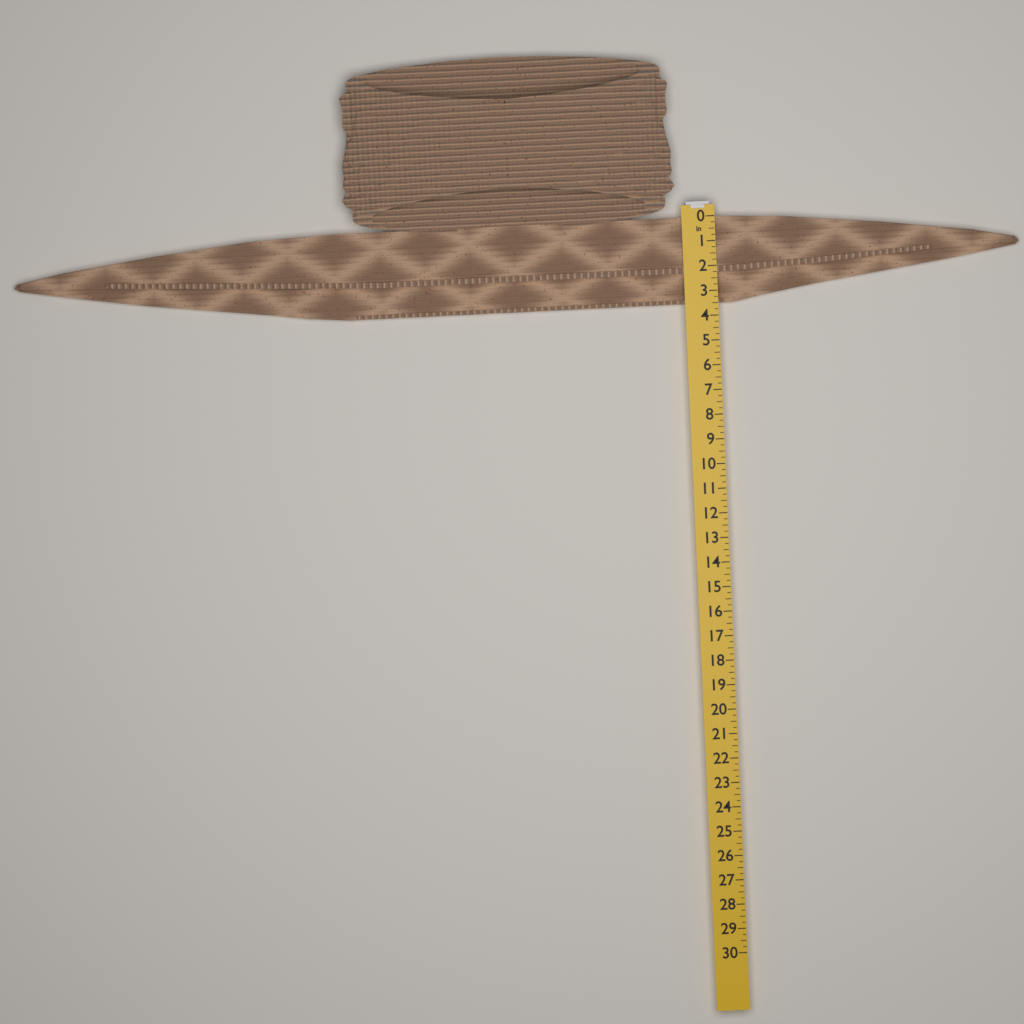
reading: 3.50 in
